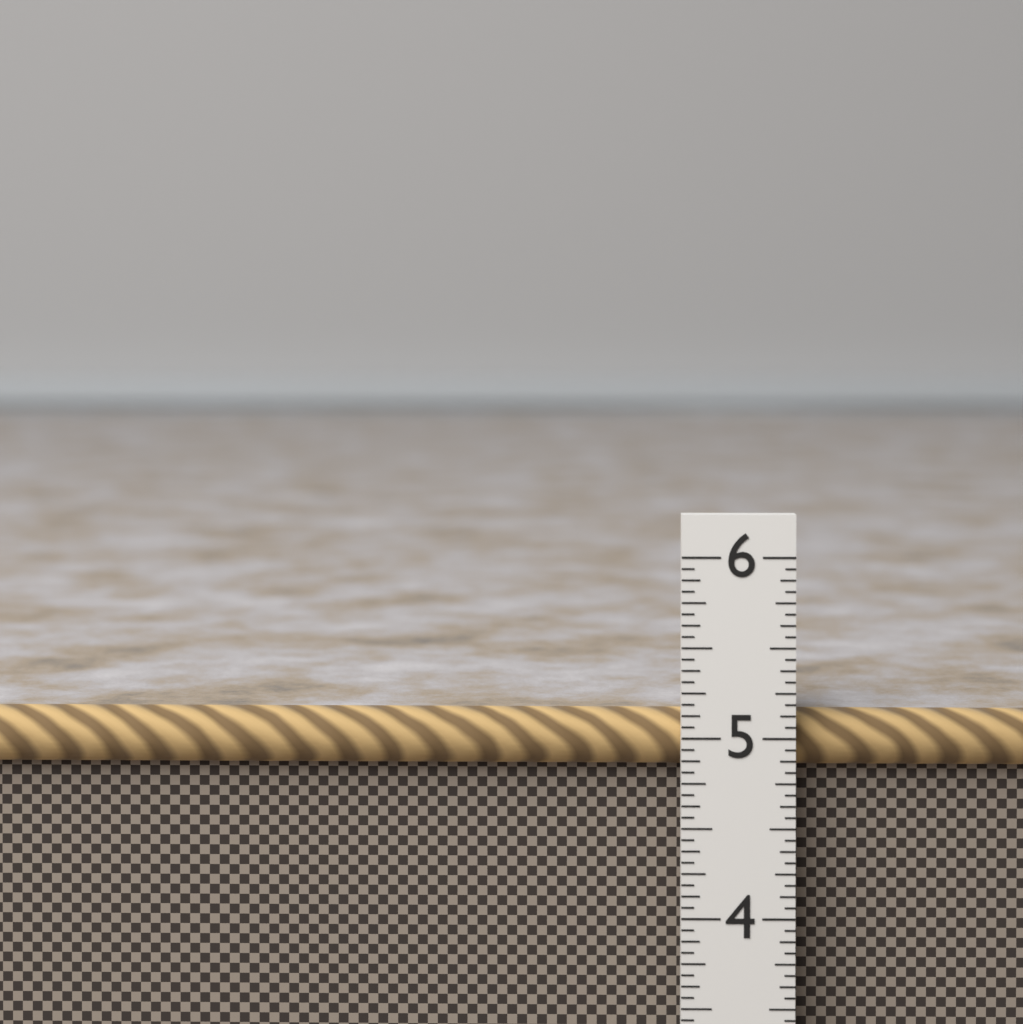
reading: 5.1250 in
